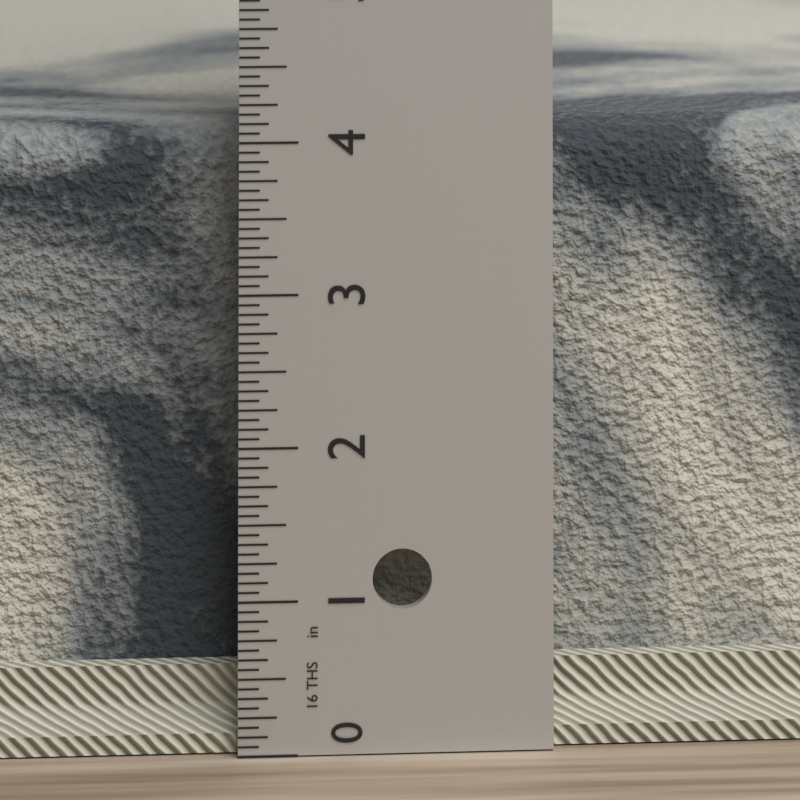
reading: 4.0625 in
